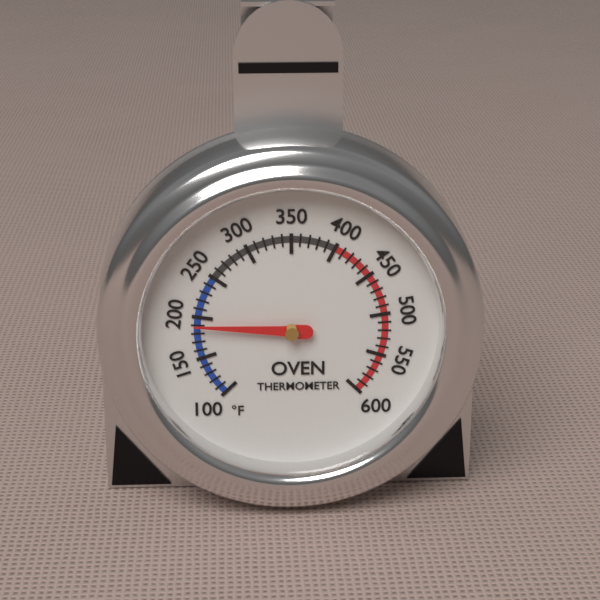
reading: 190 °F
